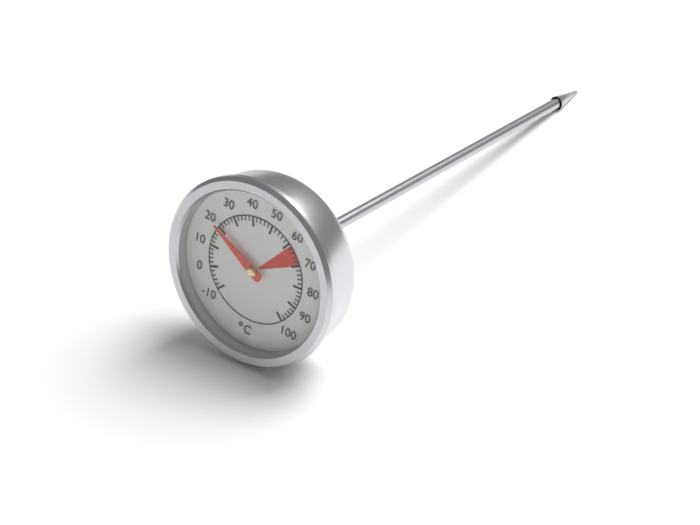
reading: 20 °C
